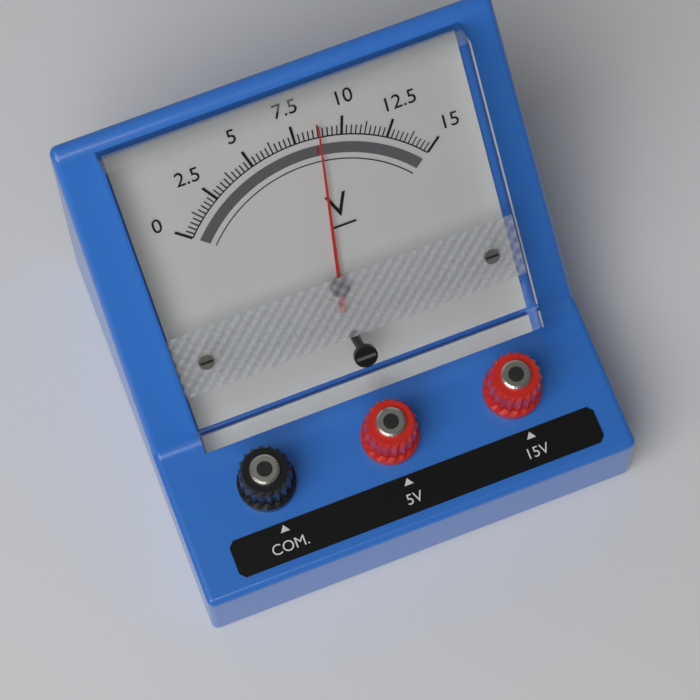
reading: 8.75 V
